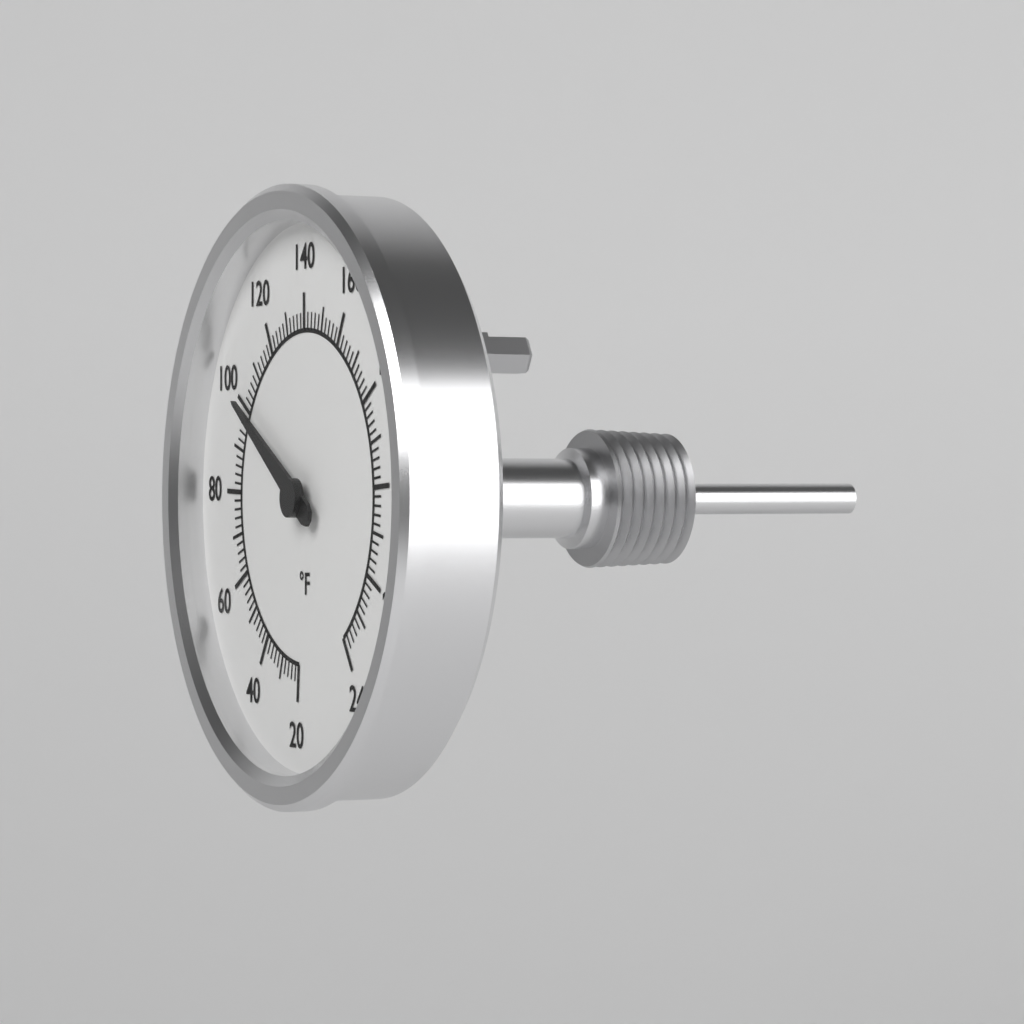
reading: 100 °F
